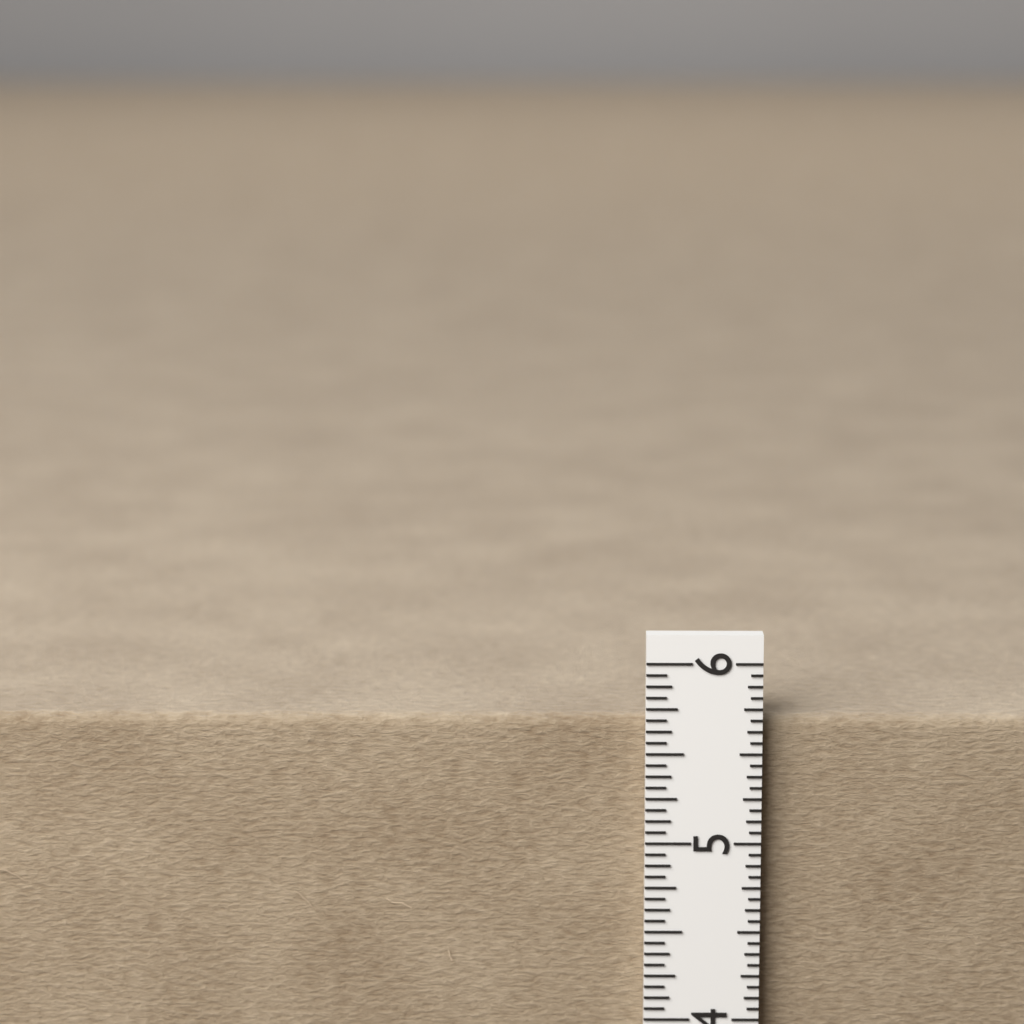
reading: 5.6875 in
